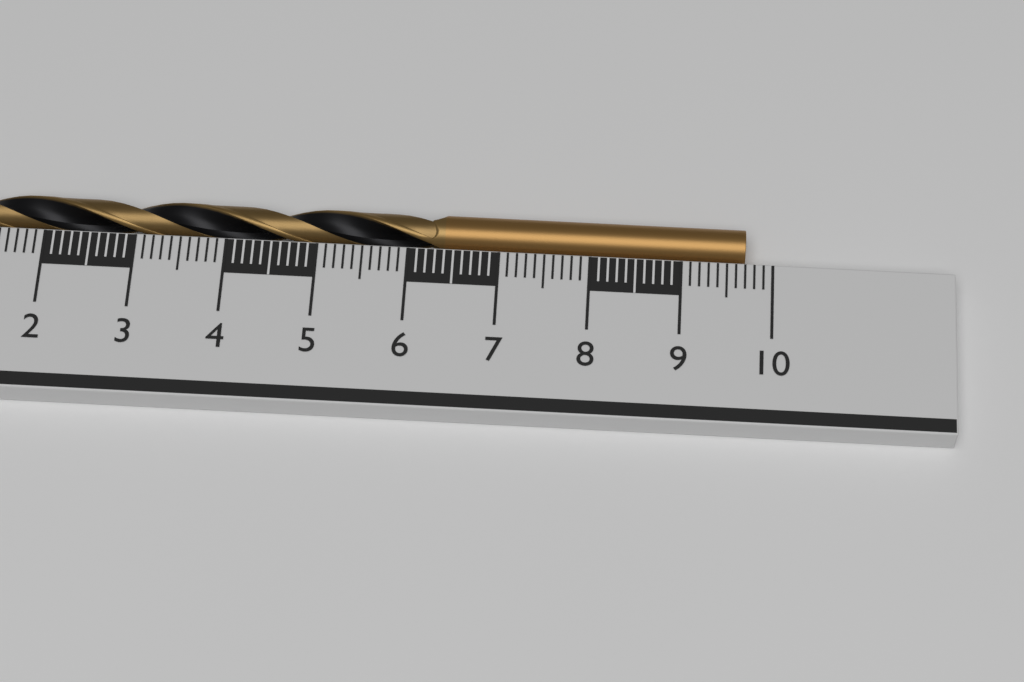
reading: 9.7 cm
